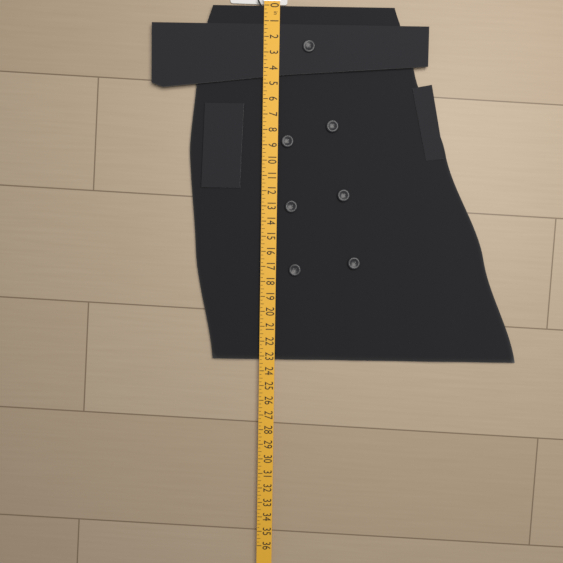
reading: 23.25 in
